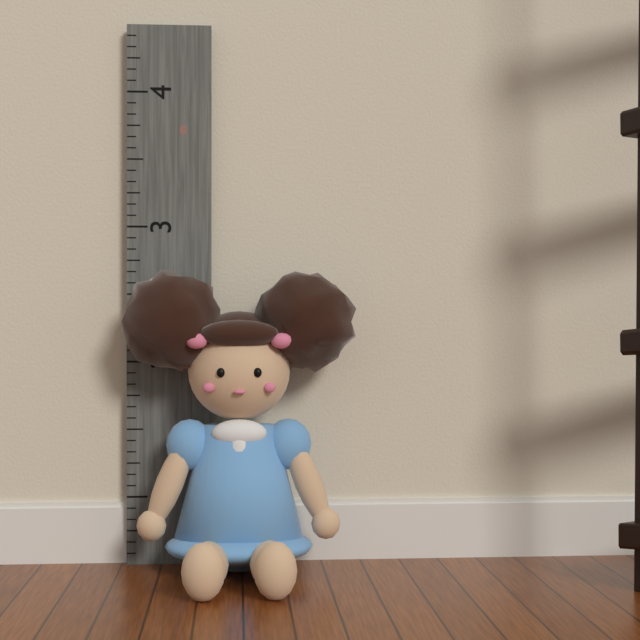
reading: 2.666667 (no unit)
